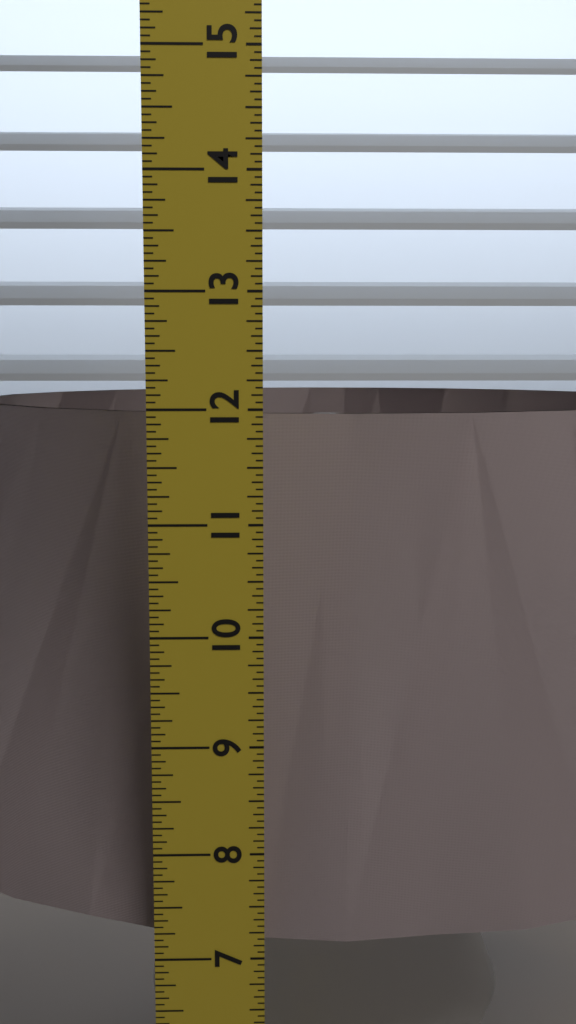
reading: 11.8750 in
